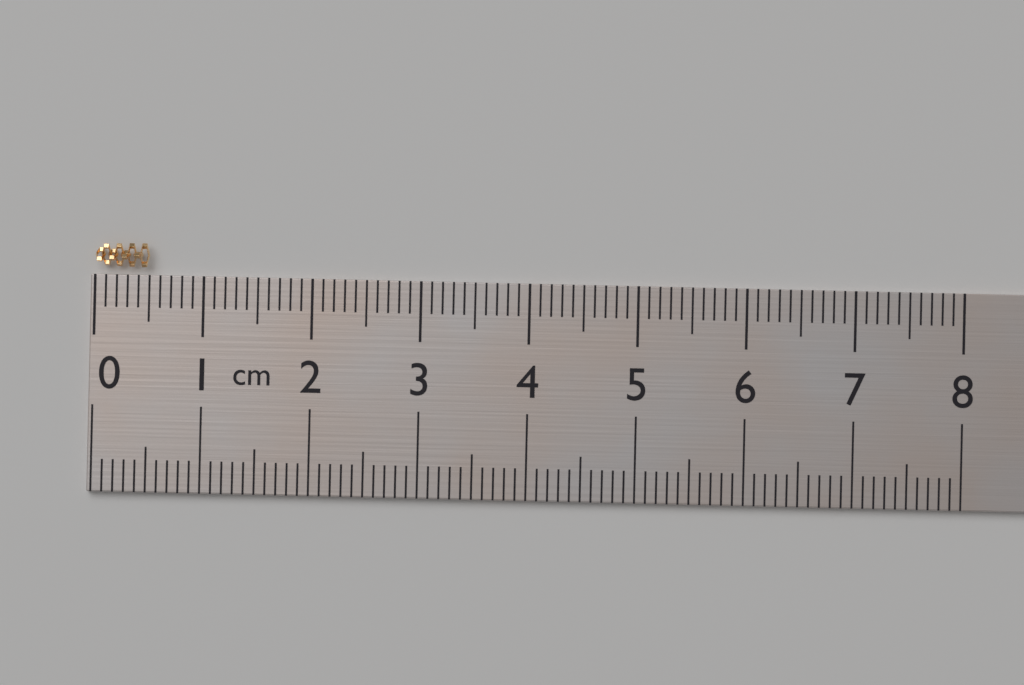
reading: 0.5 cm
